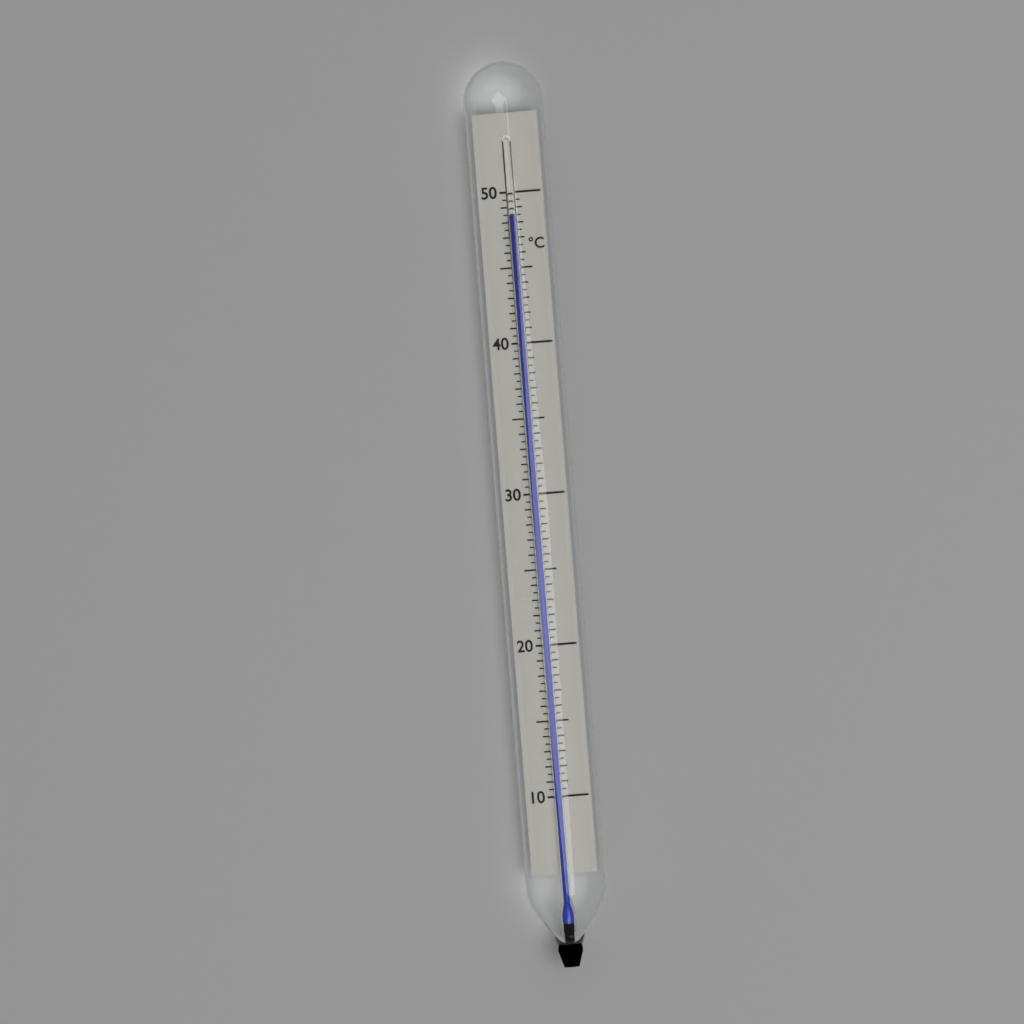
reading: 48.5 °C
